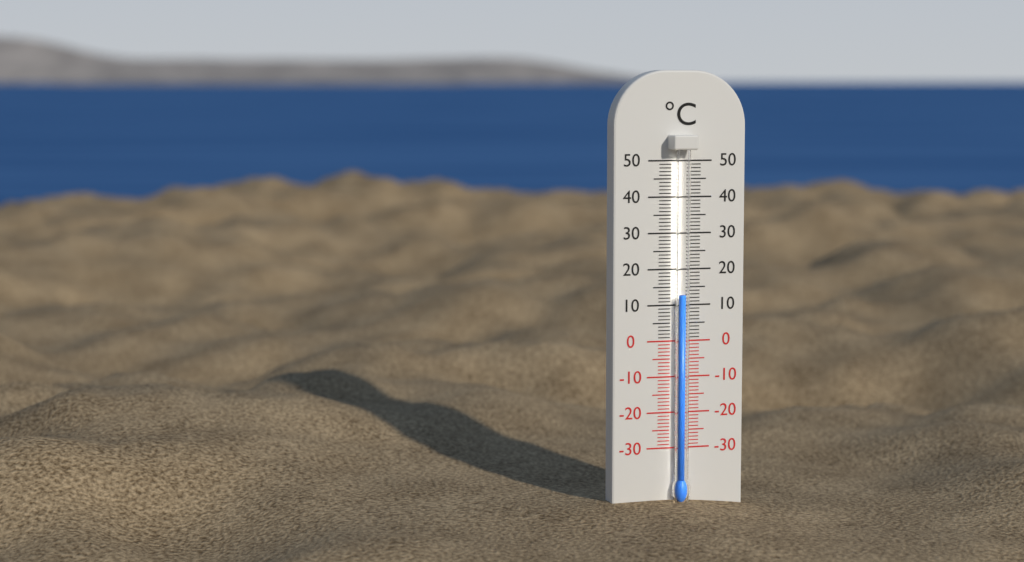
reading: 13 °C
